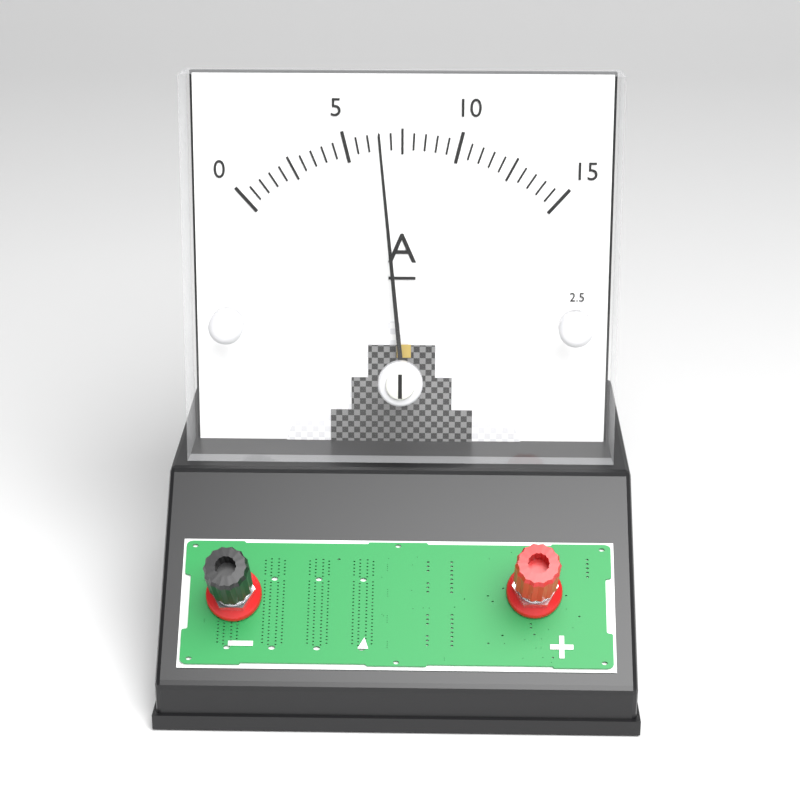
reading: 6.5 A
